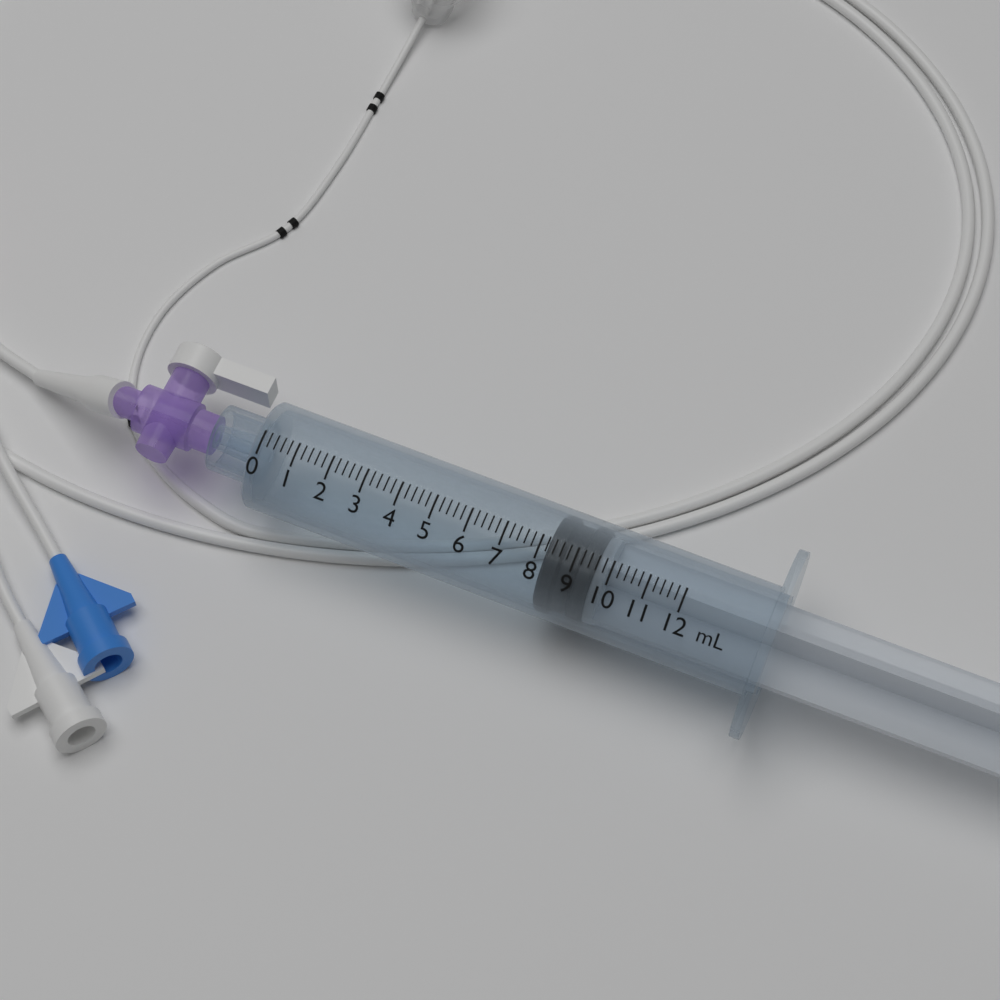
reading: 8.2 mL
